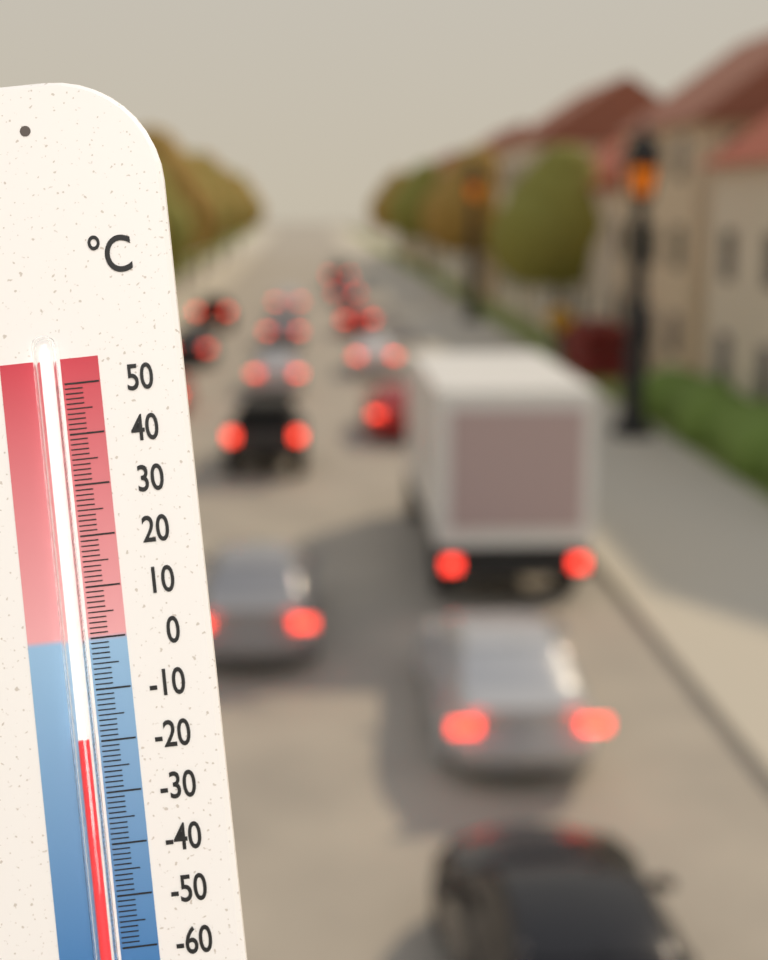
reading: -19 °C
